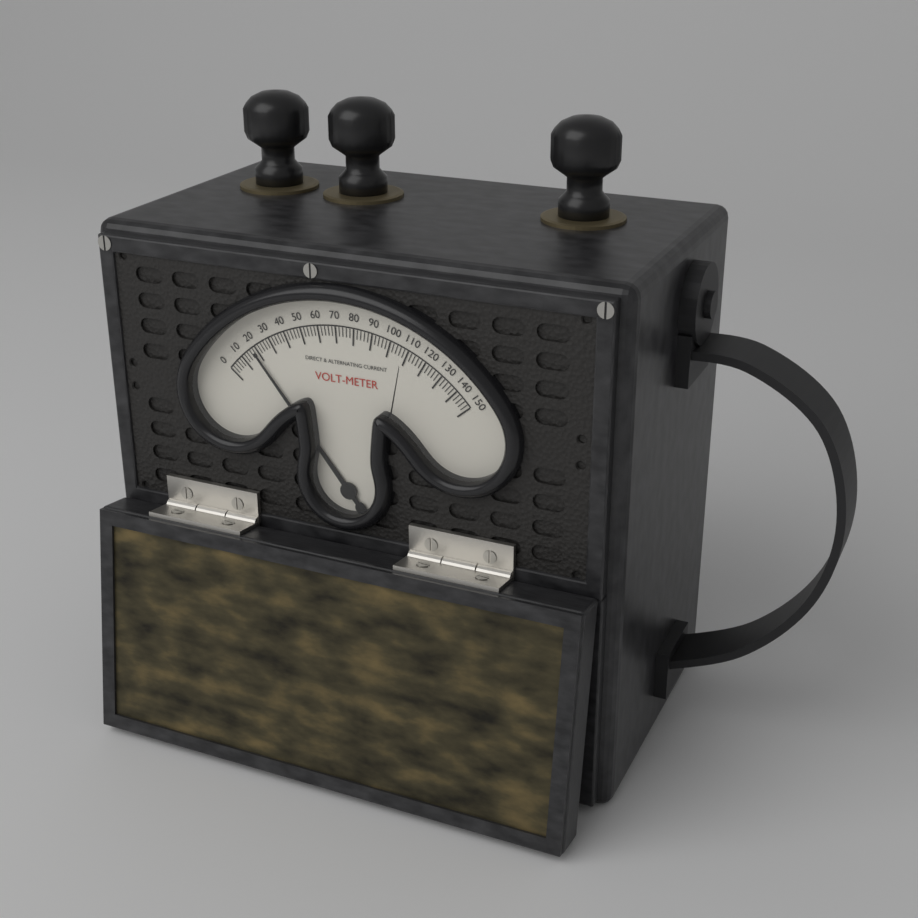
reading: 18 V
